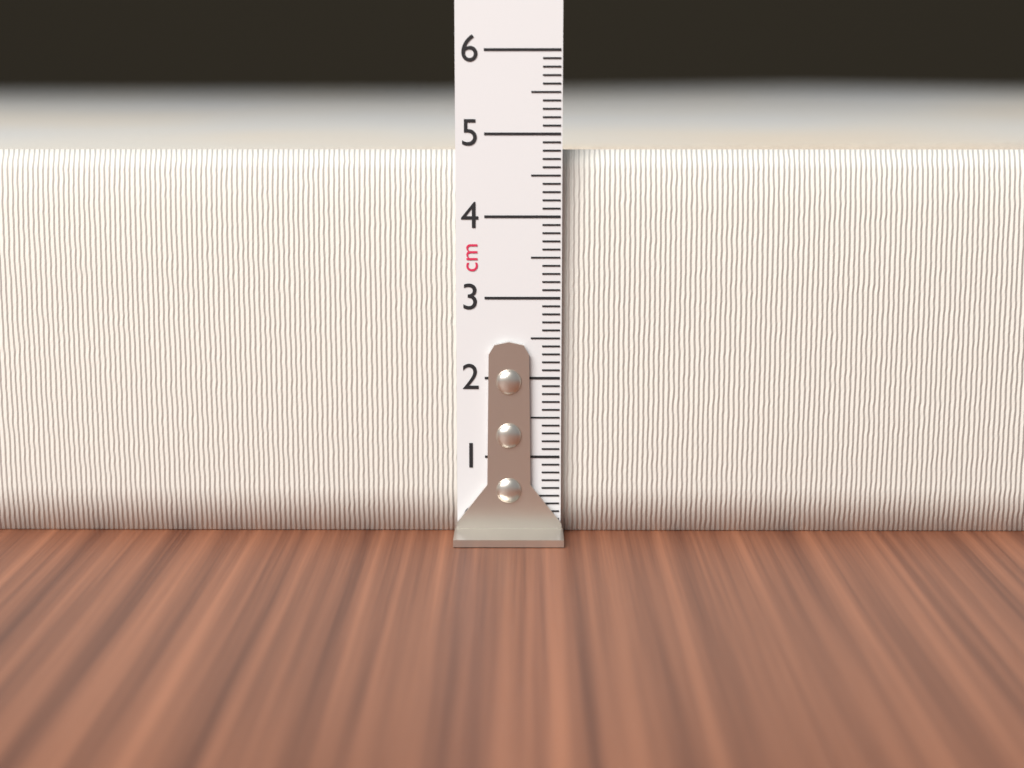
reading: 4.8 cm
